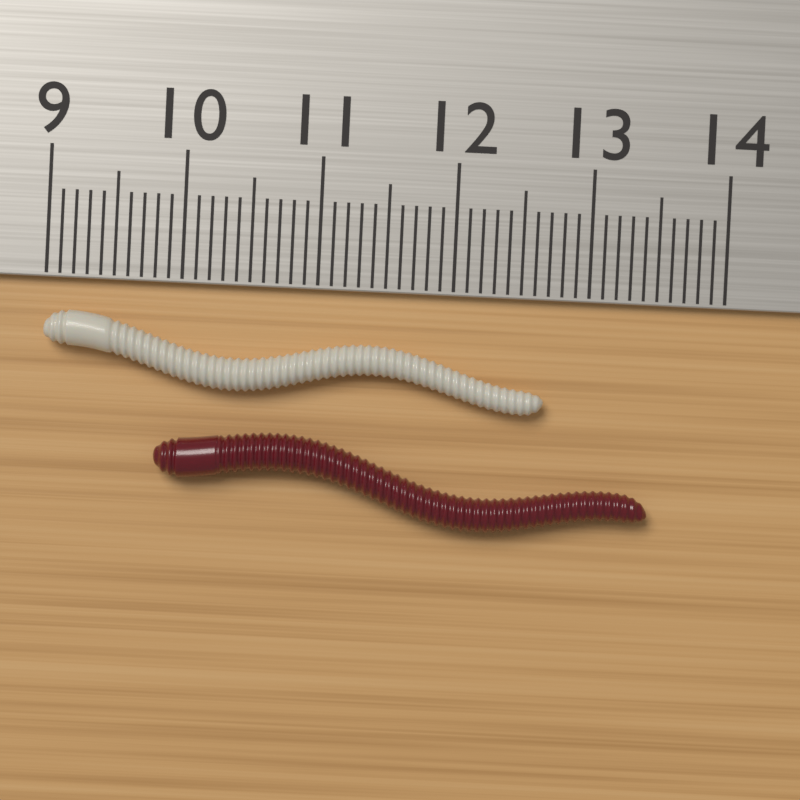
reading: 12.7 cm
